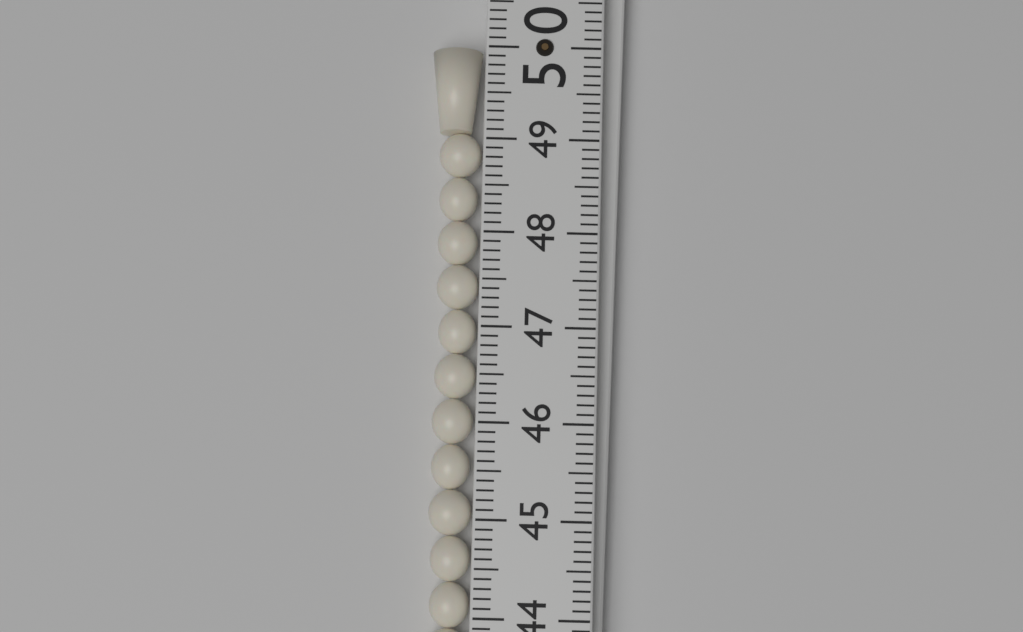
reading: 50.0 (no unit)
